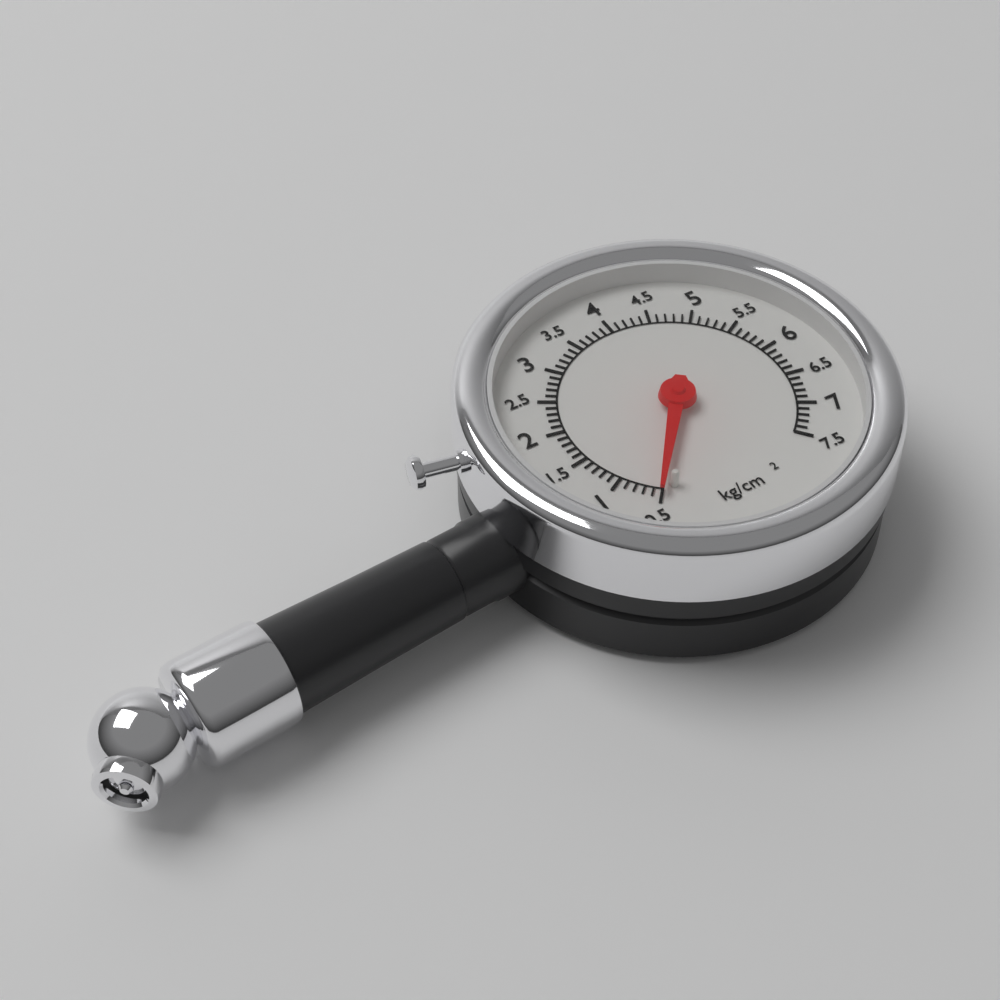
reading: 0.5 kg/cm²
